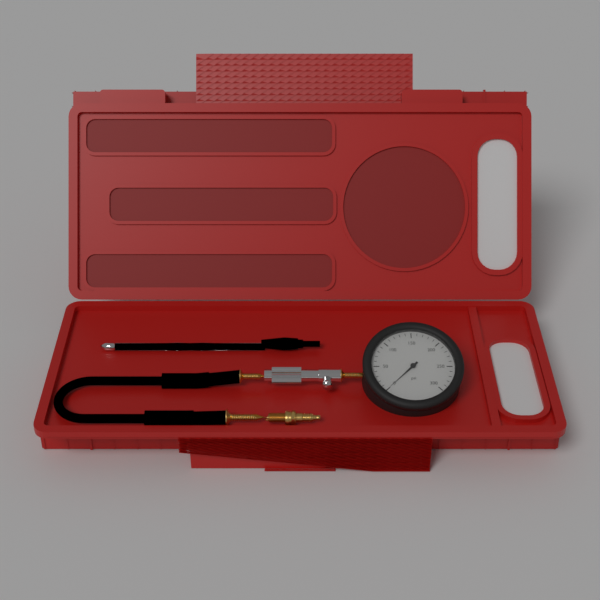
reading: 0 psi
